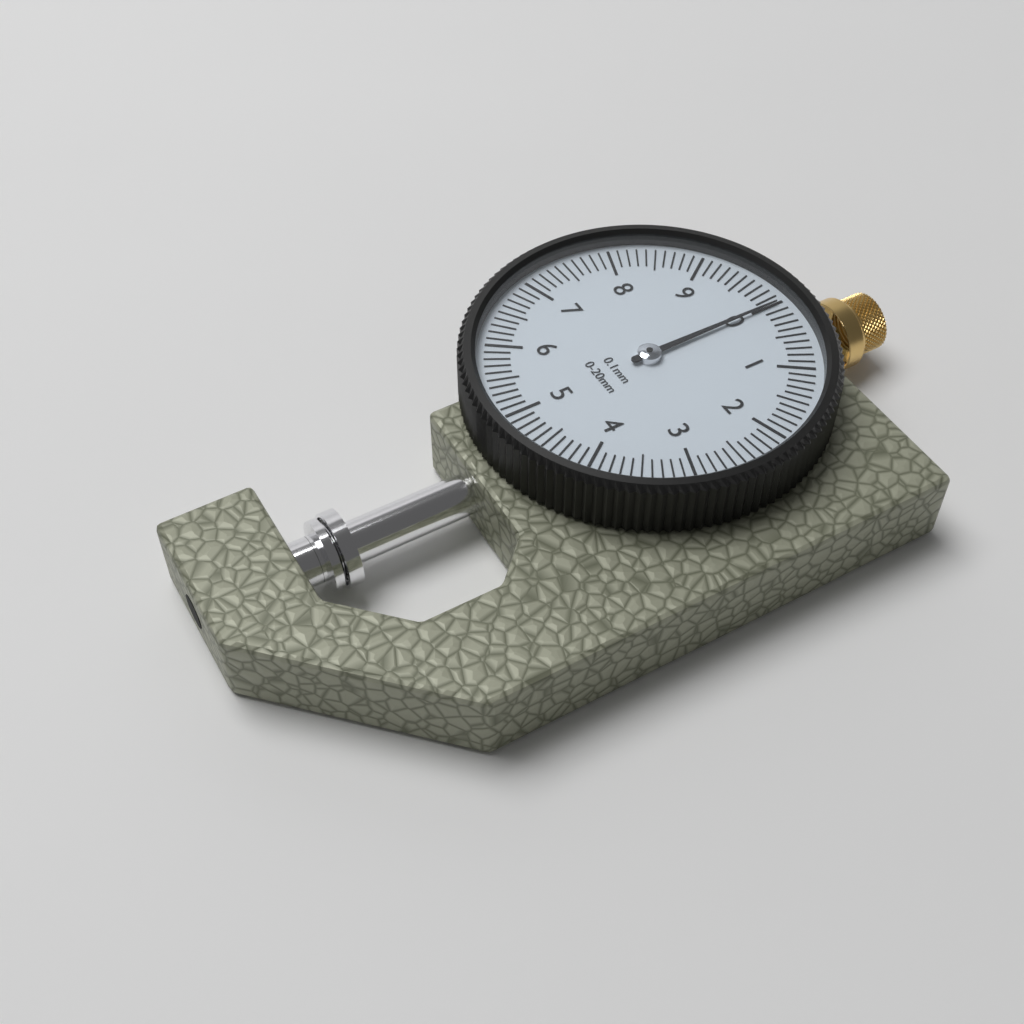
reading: 0.0 mm
